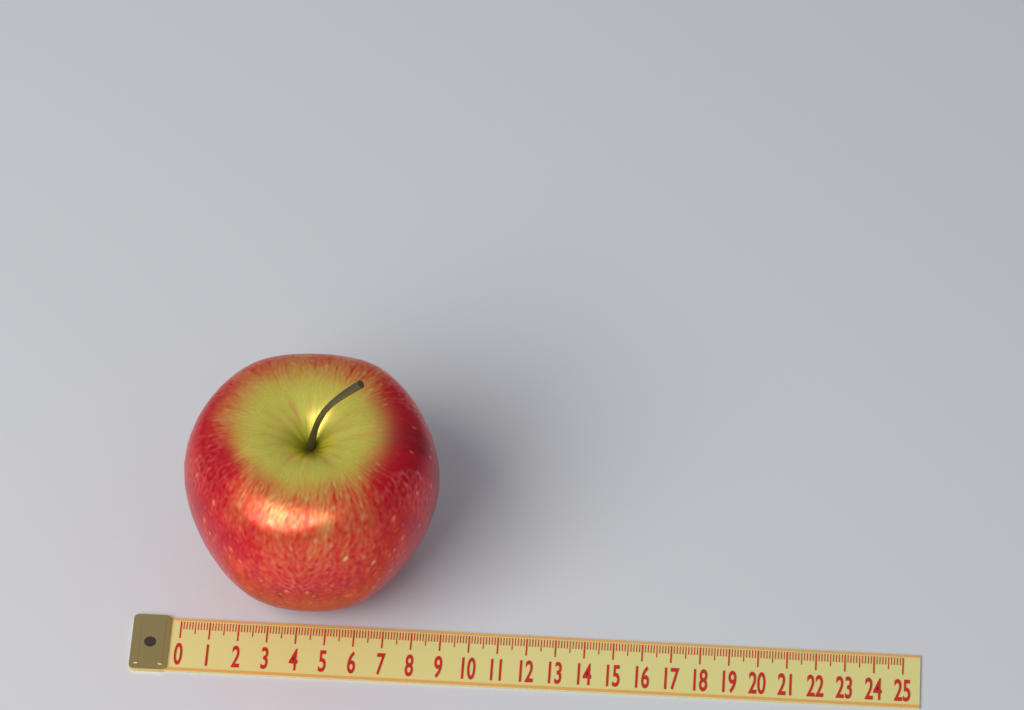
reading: 8.8 (no unit)
